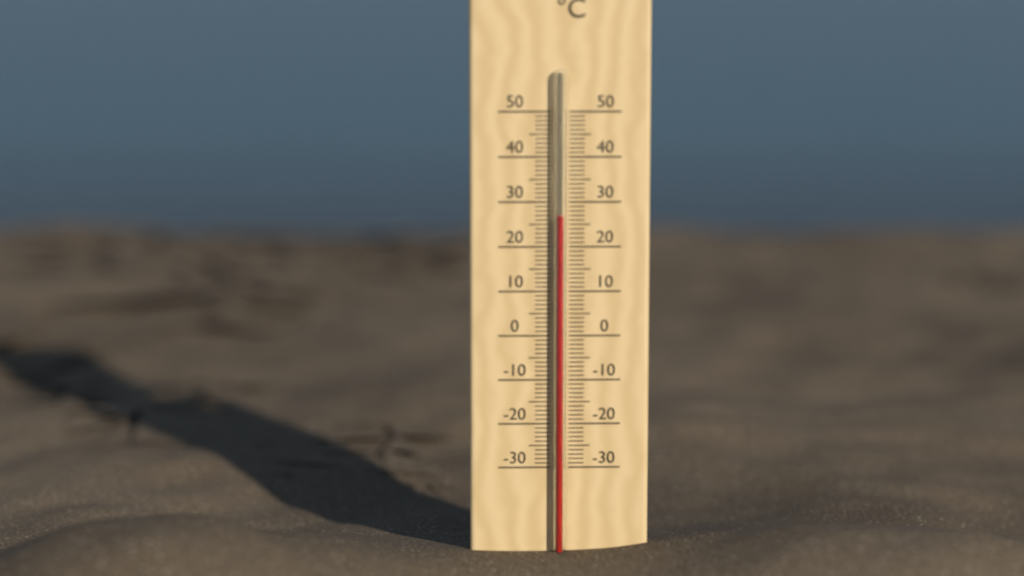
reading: 27 °C
